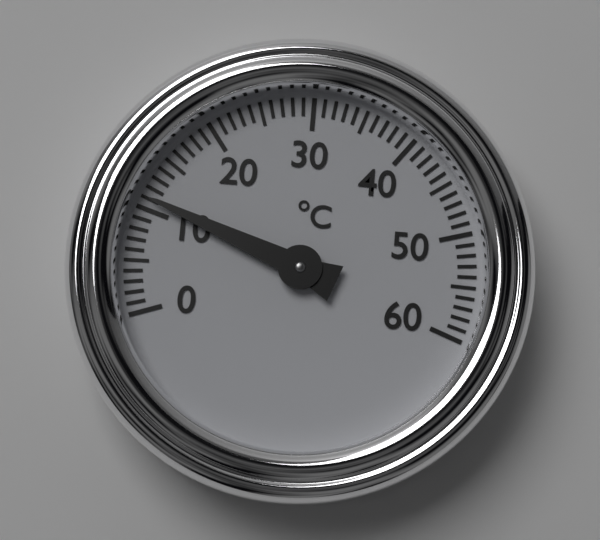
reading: 11 °C
